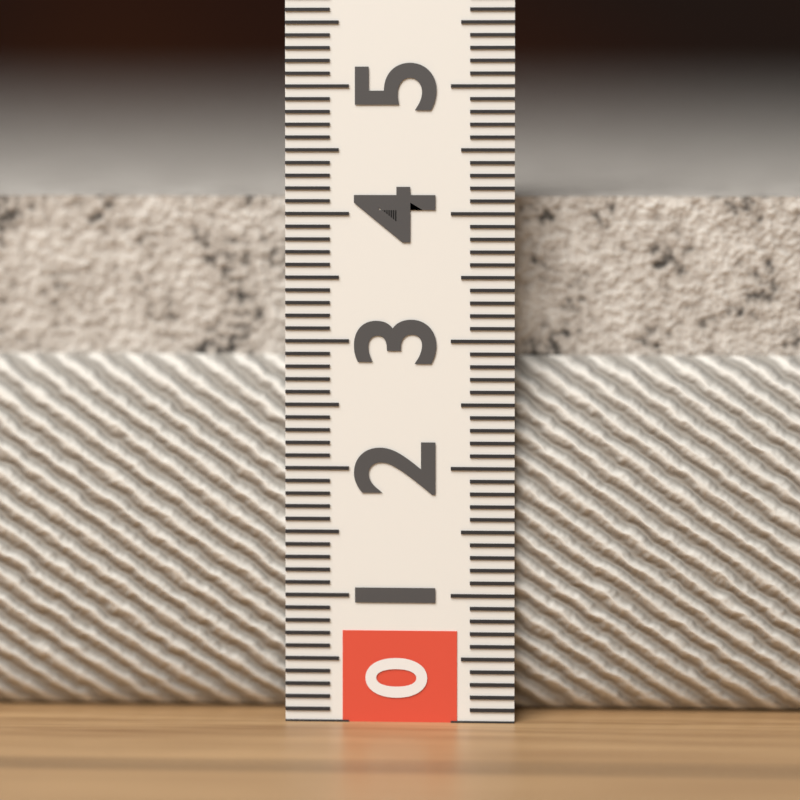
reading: 4.2 (no unit)
